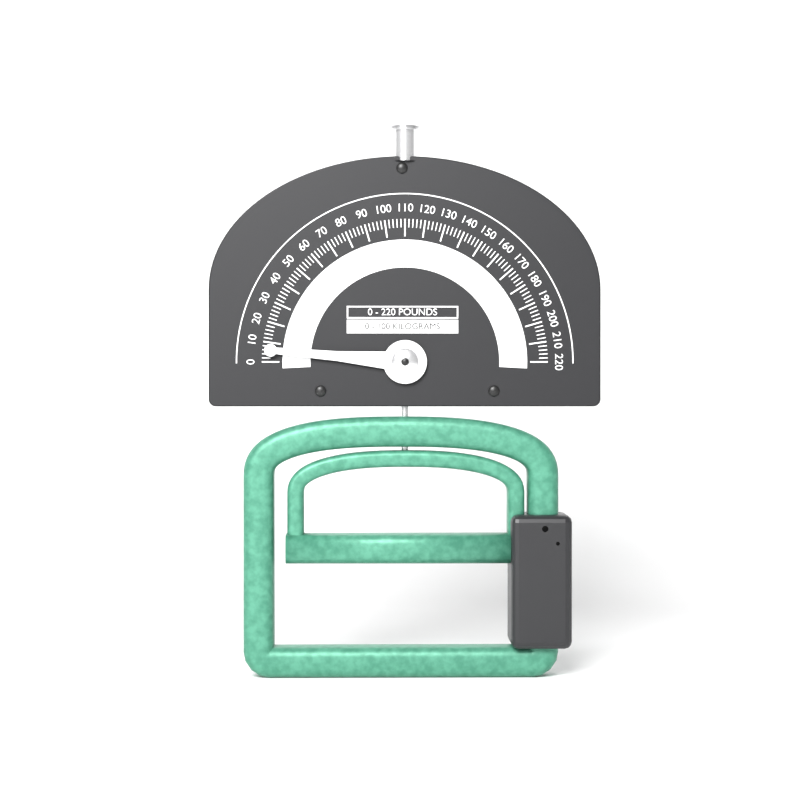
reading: 6 lb
